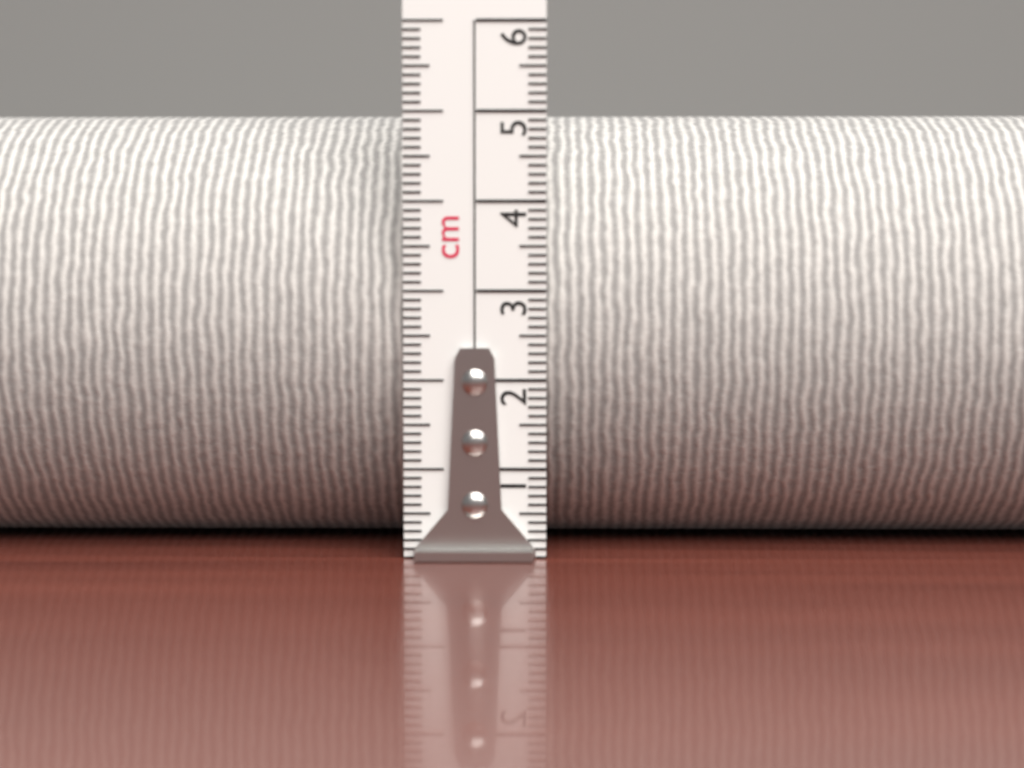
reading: 5.1 cm
